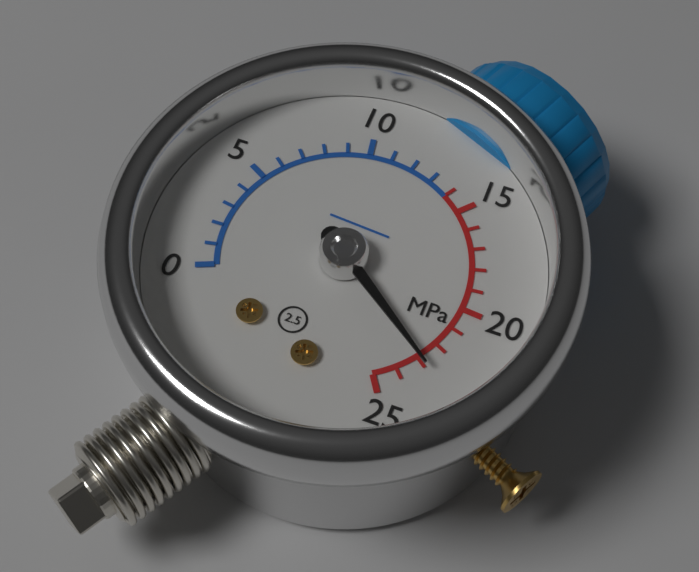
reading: 23 MPa
